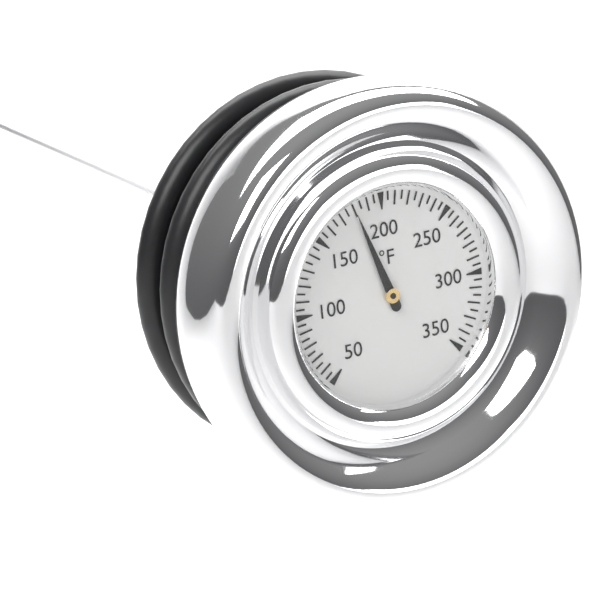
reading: 180 °F
